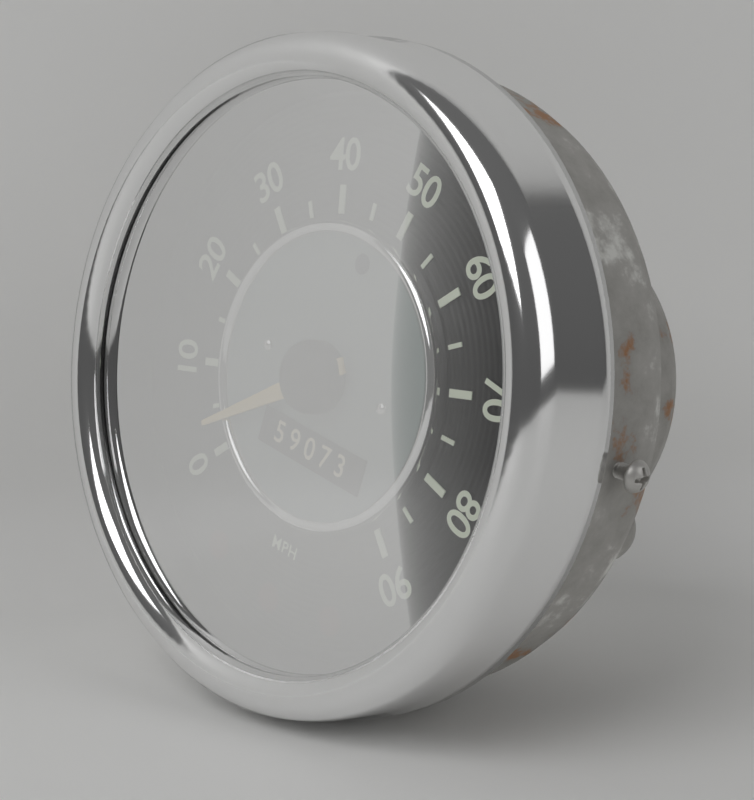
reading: 3 mph
